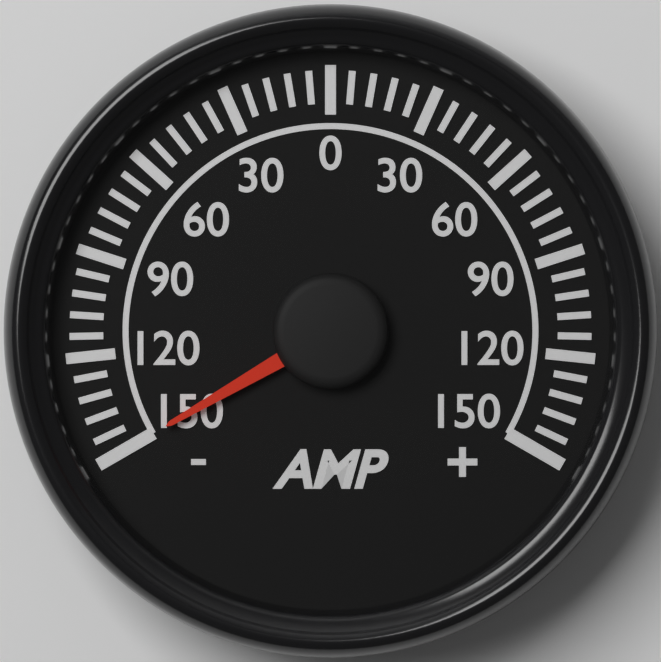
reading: -150 AMP
